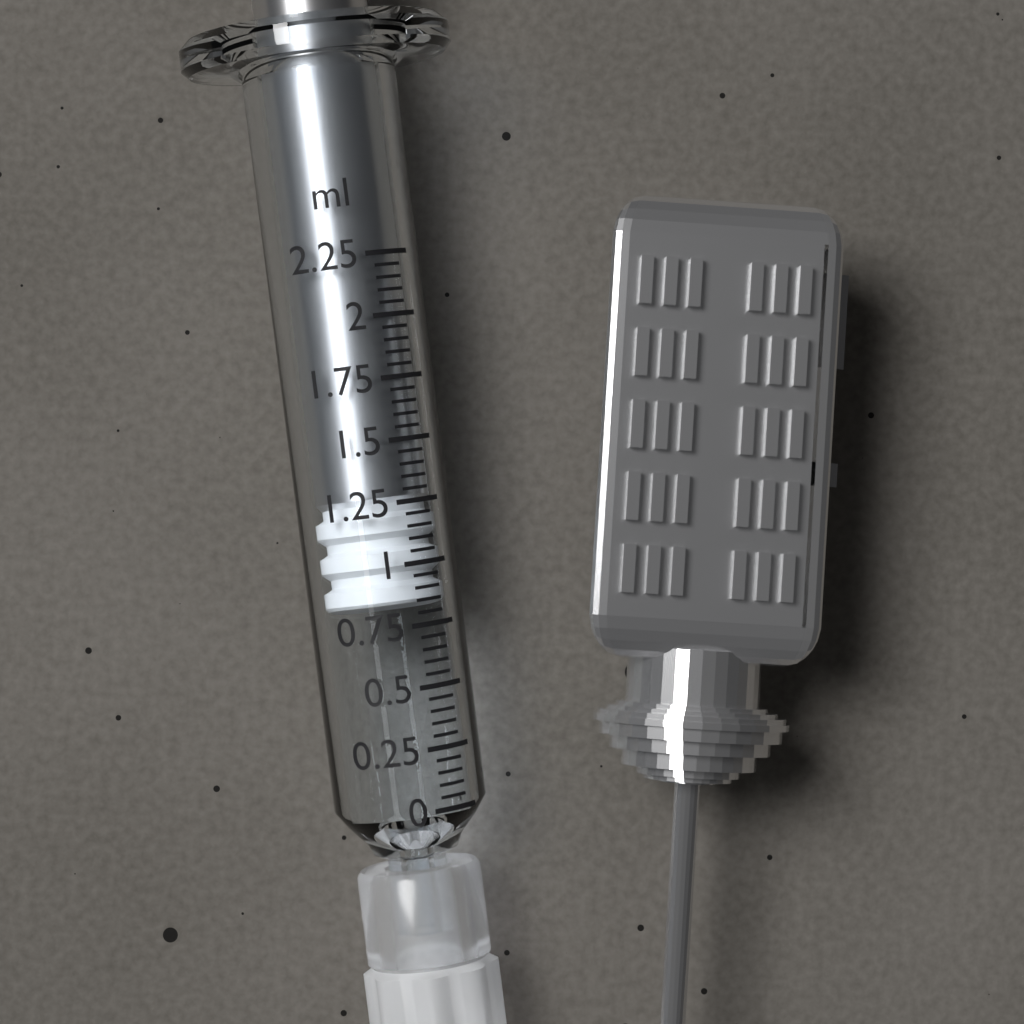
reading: 0.85 ml
